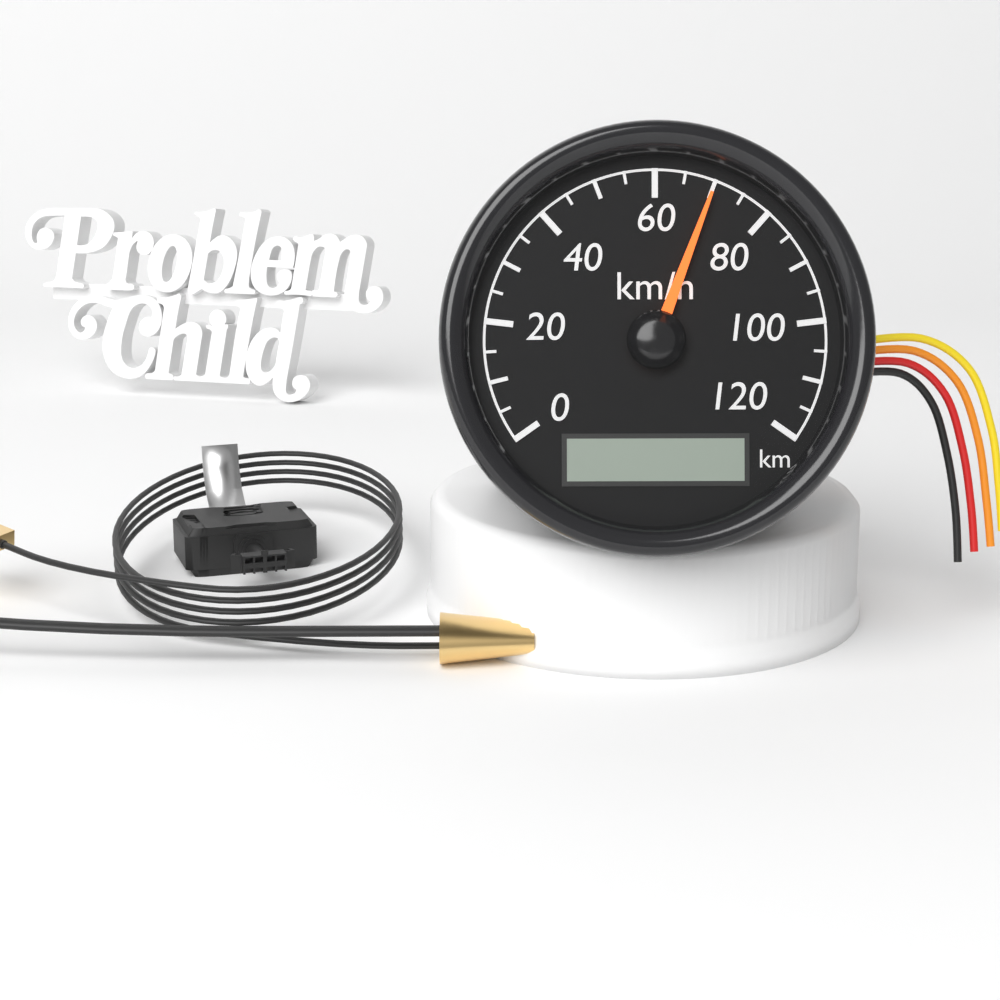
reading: 70 km/h
